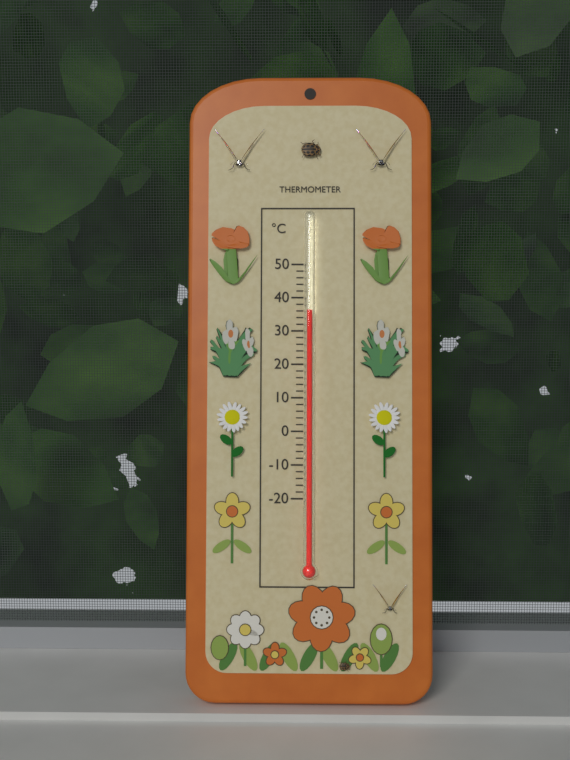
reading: 36 °C
